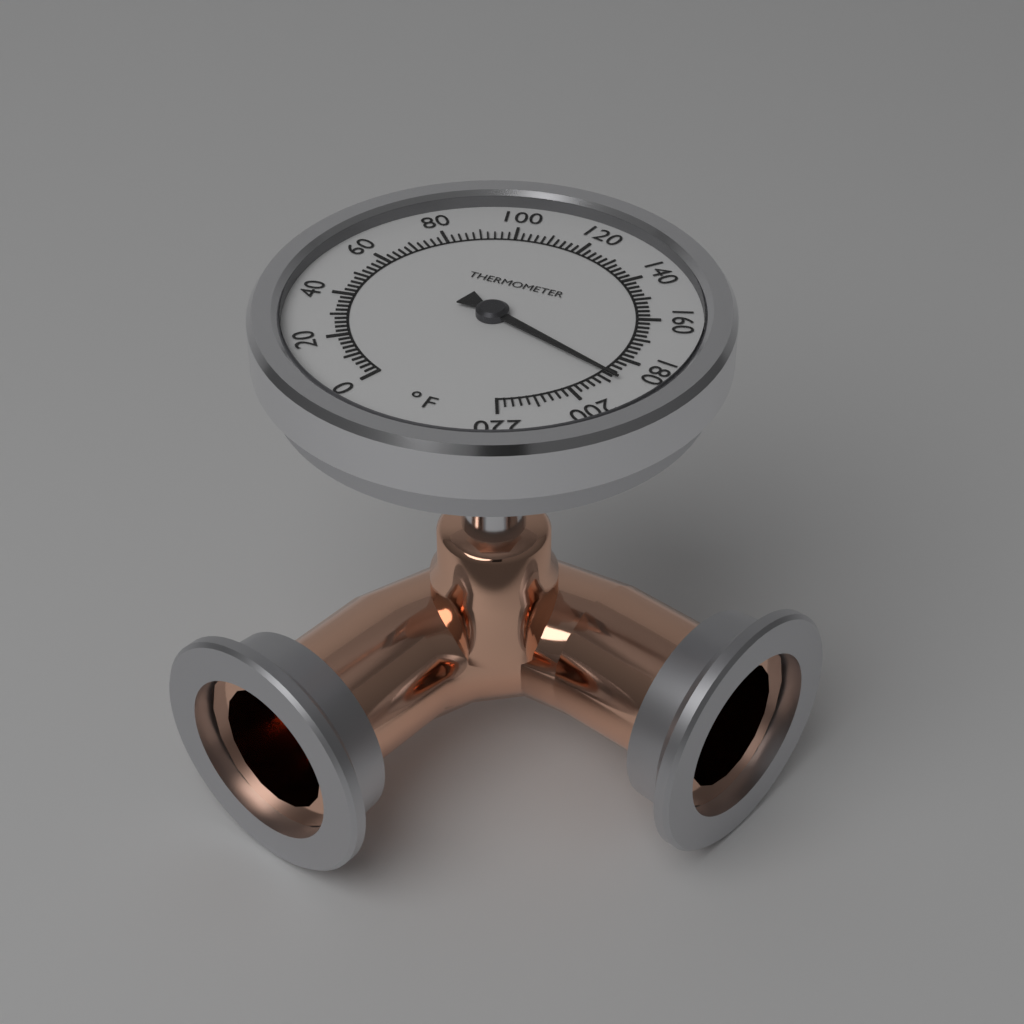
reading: 188 °F
